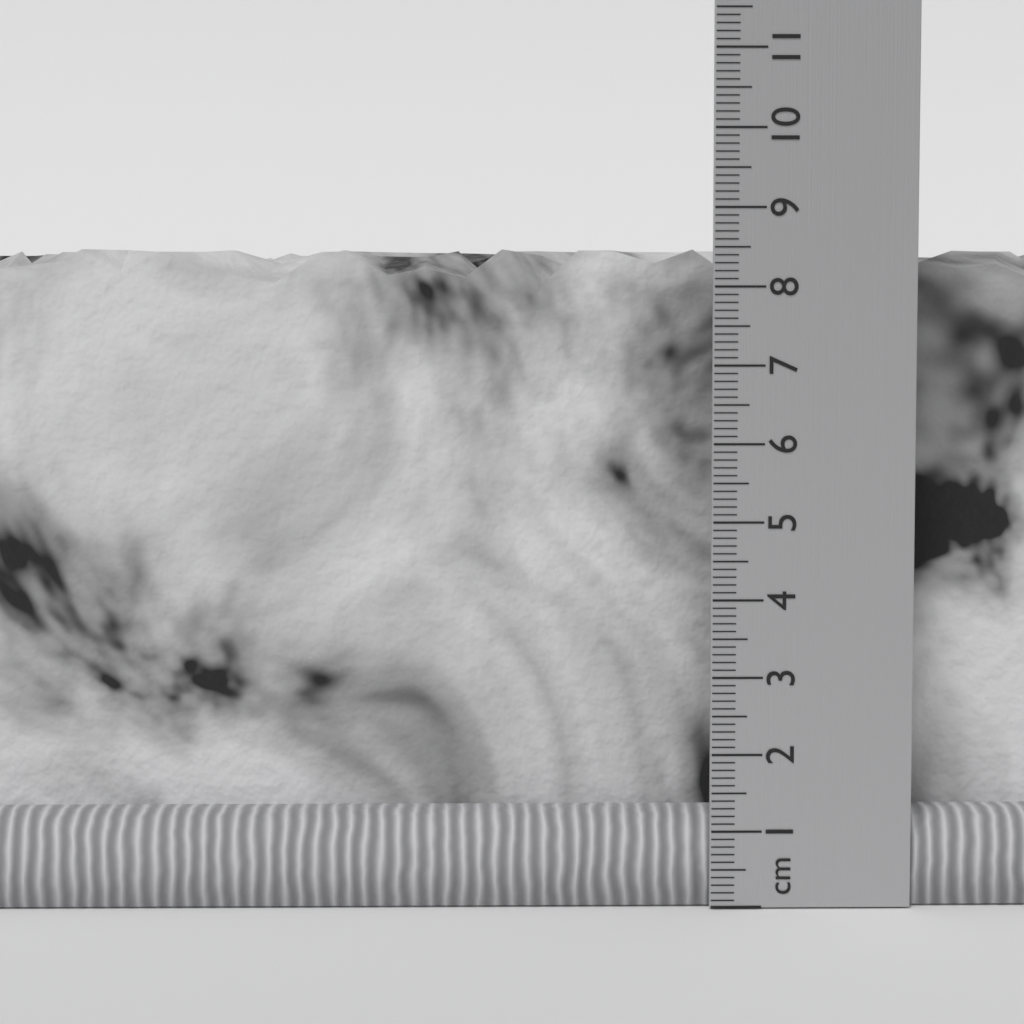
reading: 8.5 cm
